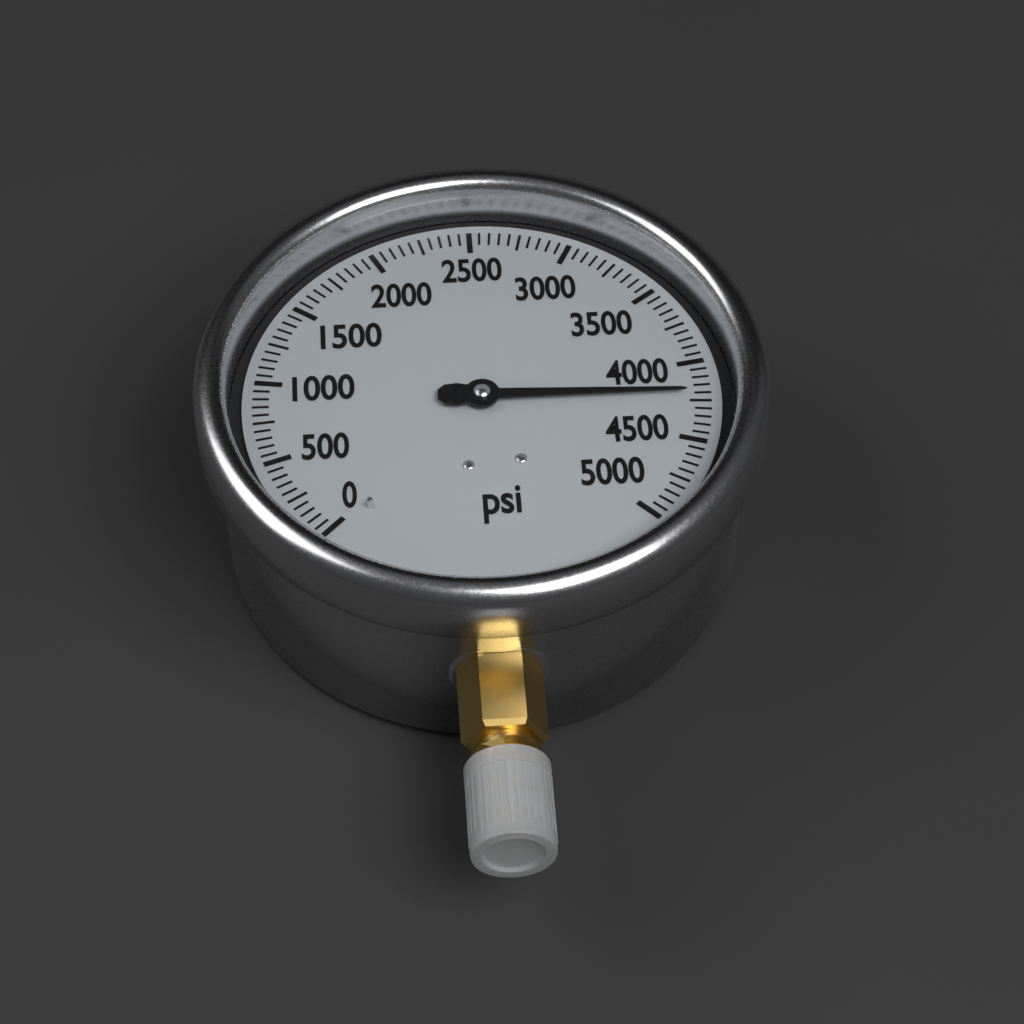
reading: 4200 psi
